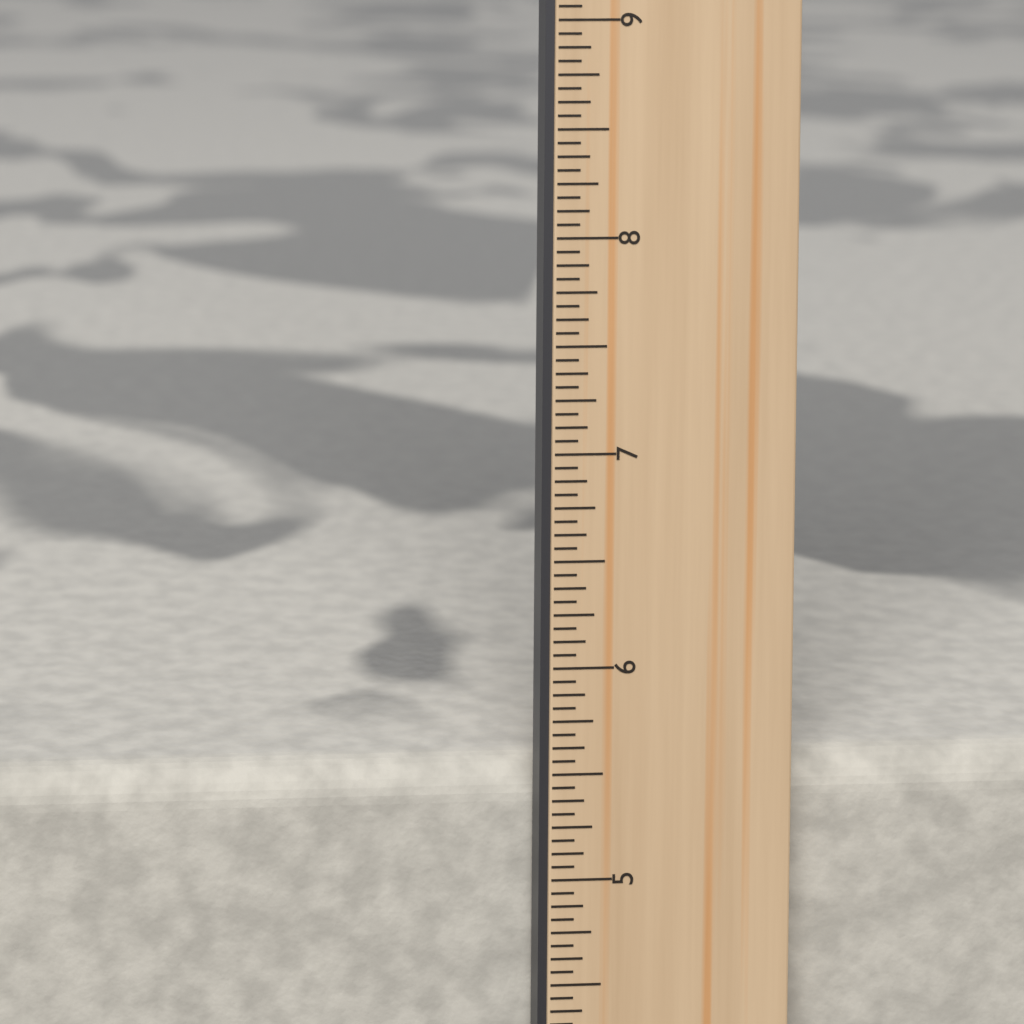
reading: 5.5000 in
